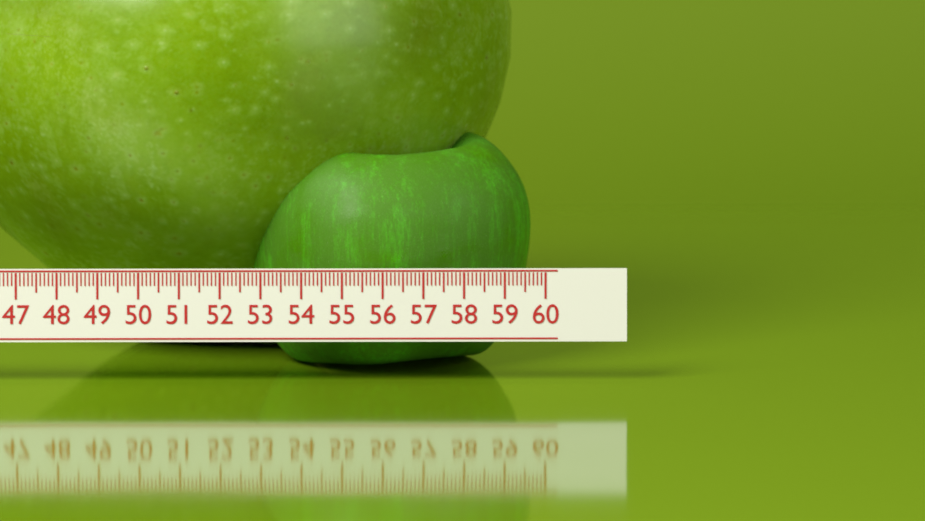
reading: 59.3 (no unit)
